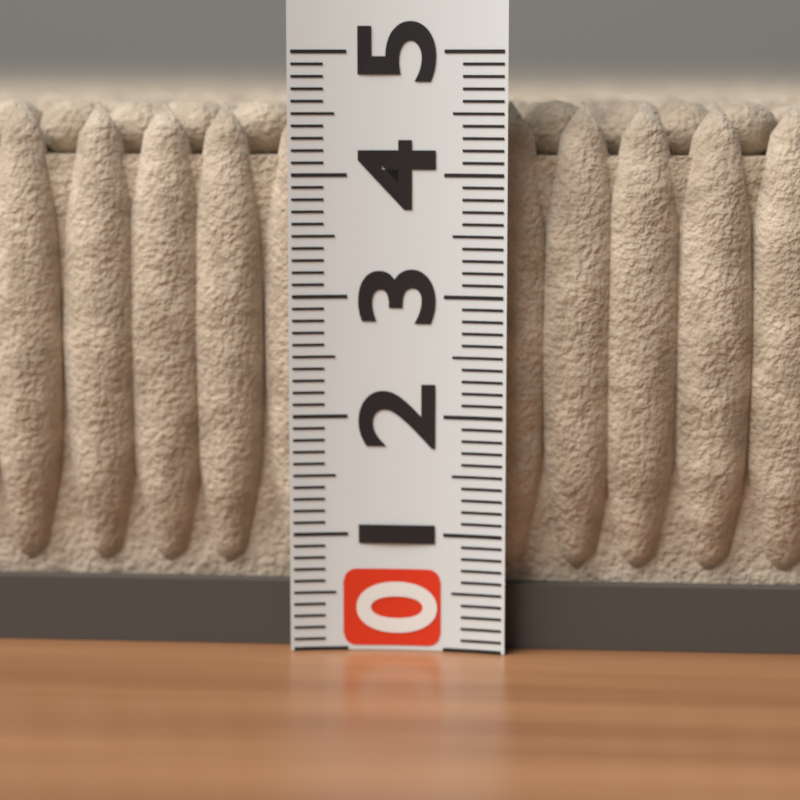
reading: 4.6 (no unit)
